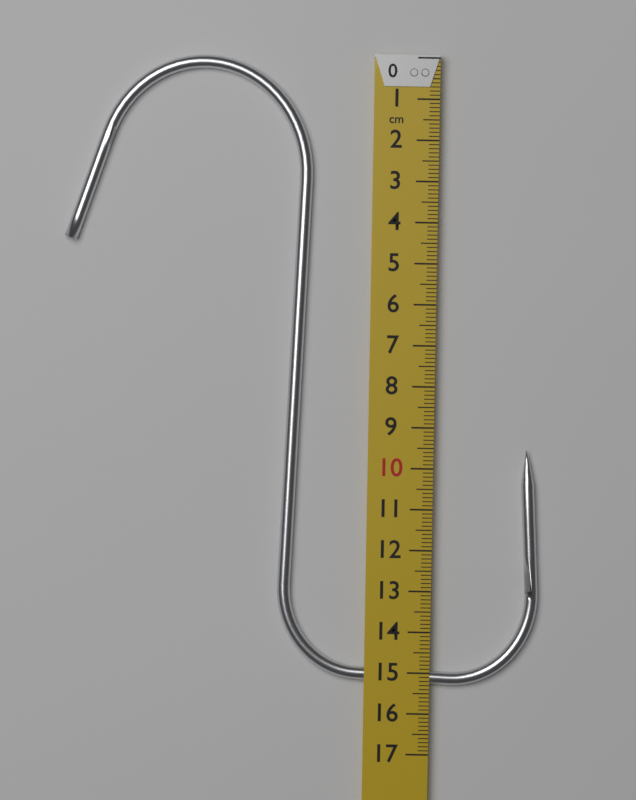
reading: 15.3 cm
